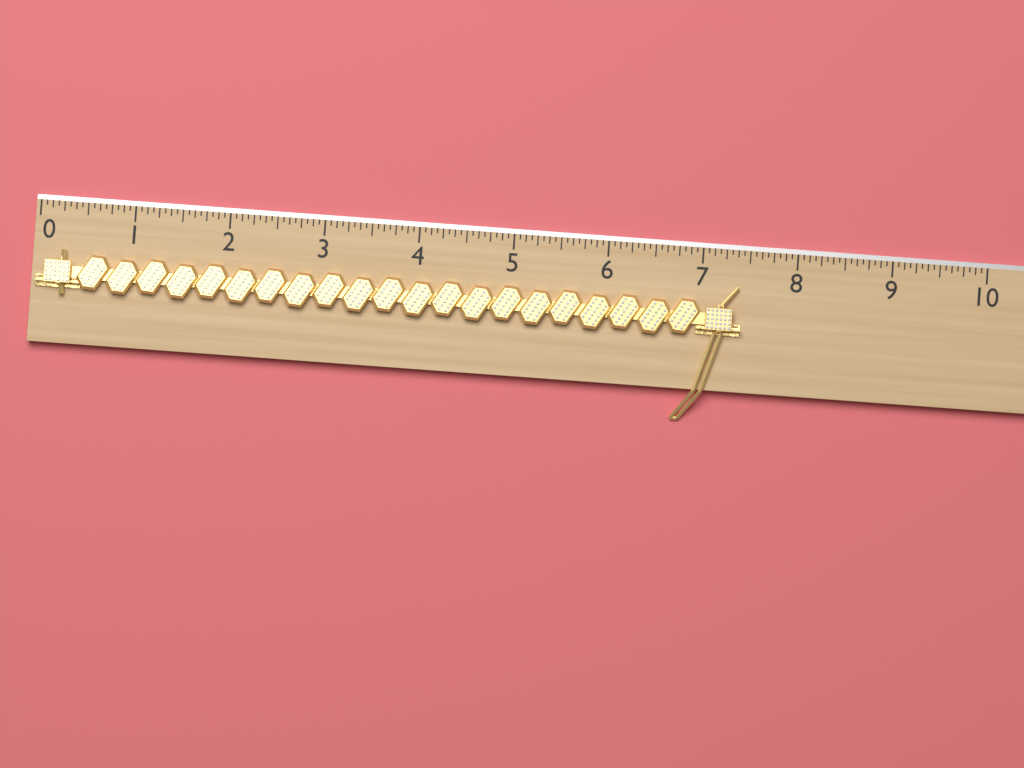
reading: 7.4375 (no unit)
